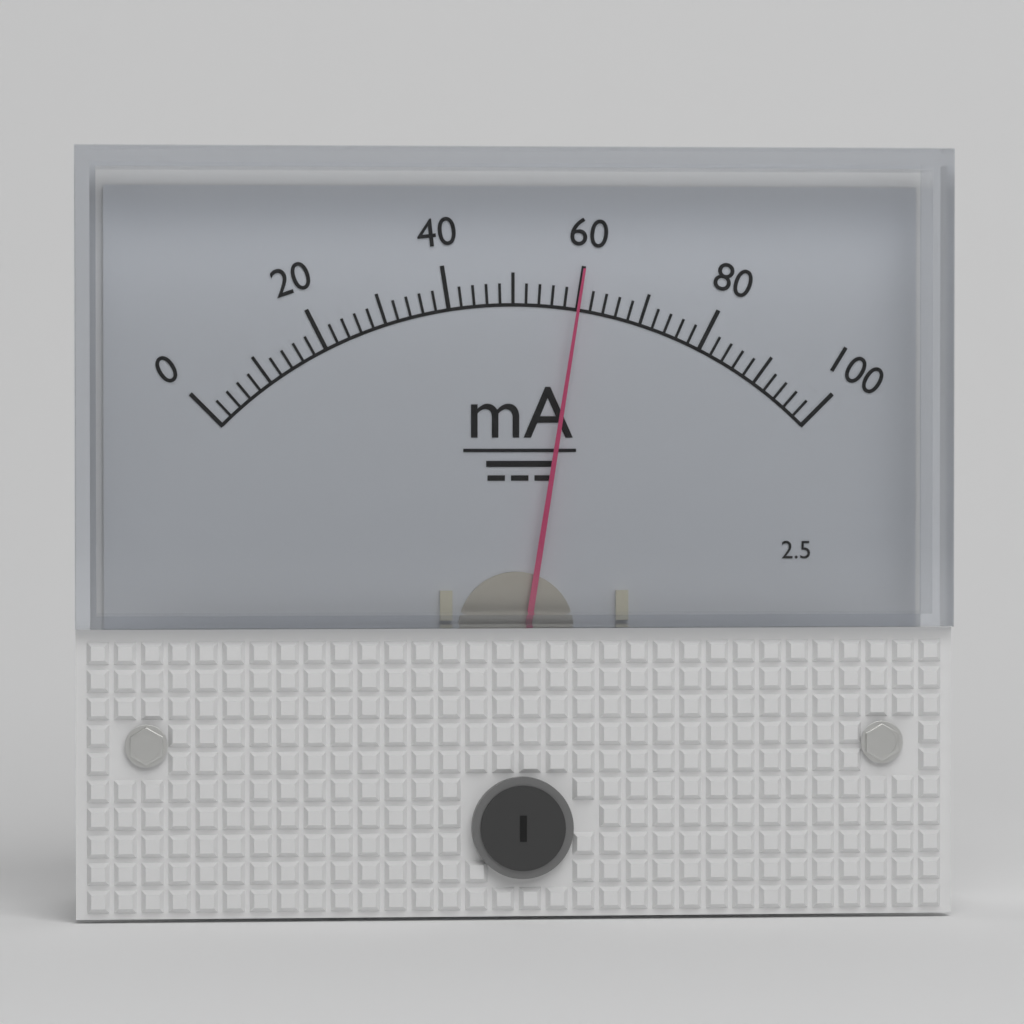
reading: 60 mA
